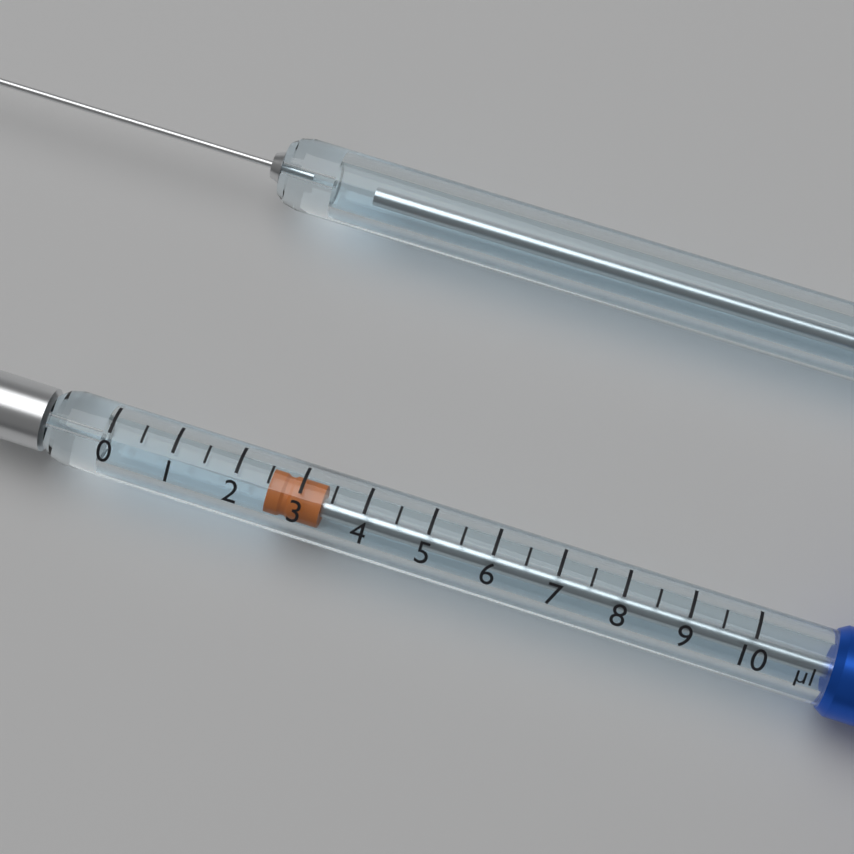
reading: 2.5 µl
